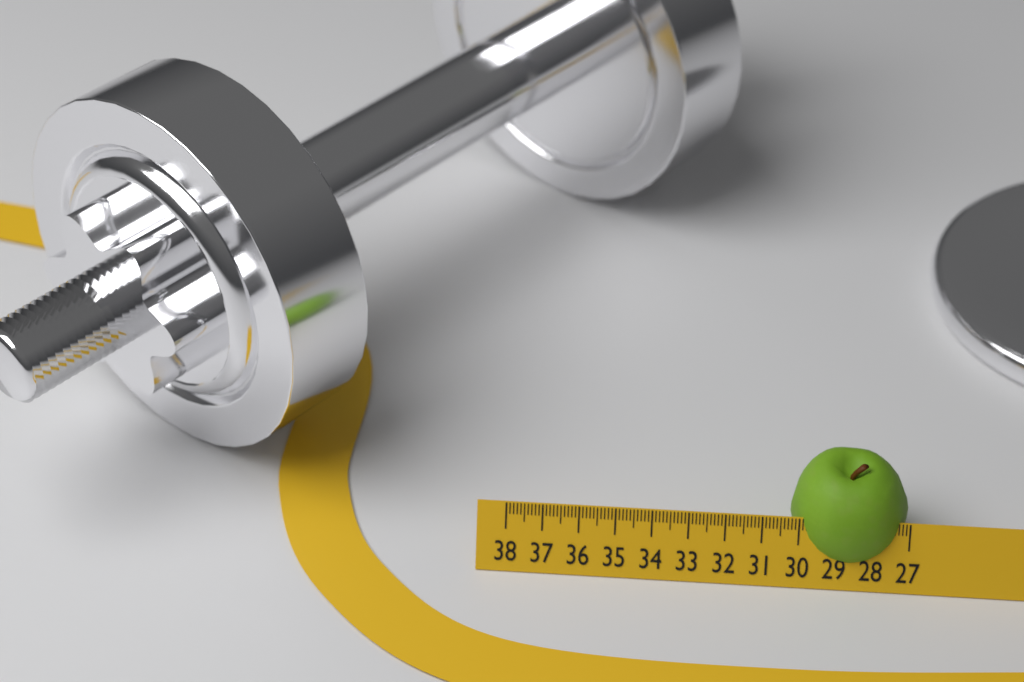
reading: 30.2 (no unit)
